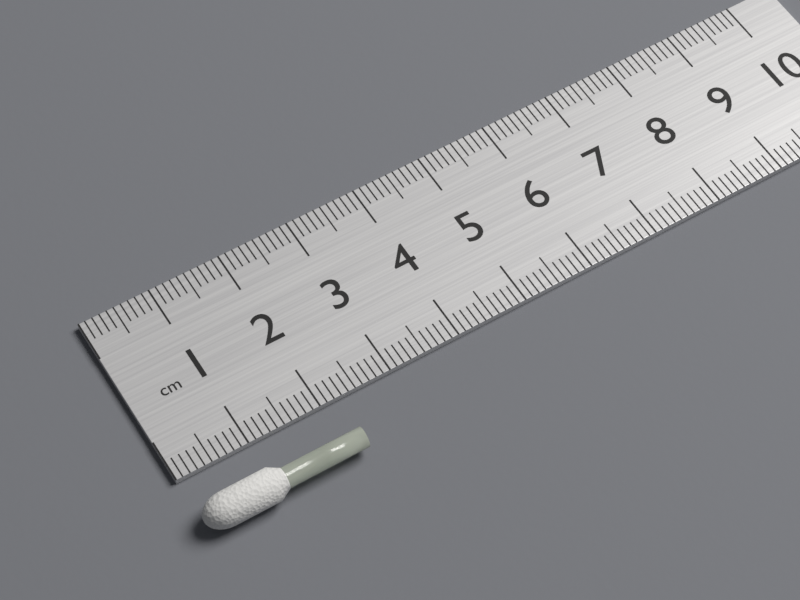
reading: 2.2 cm
